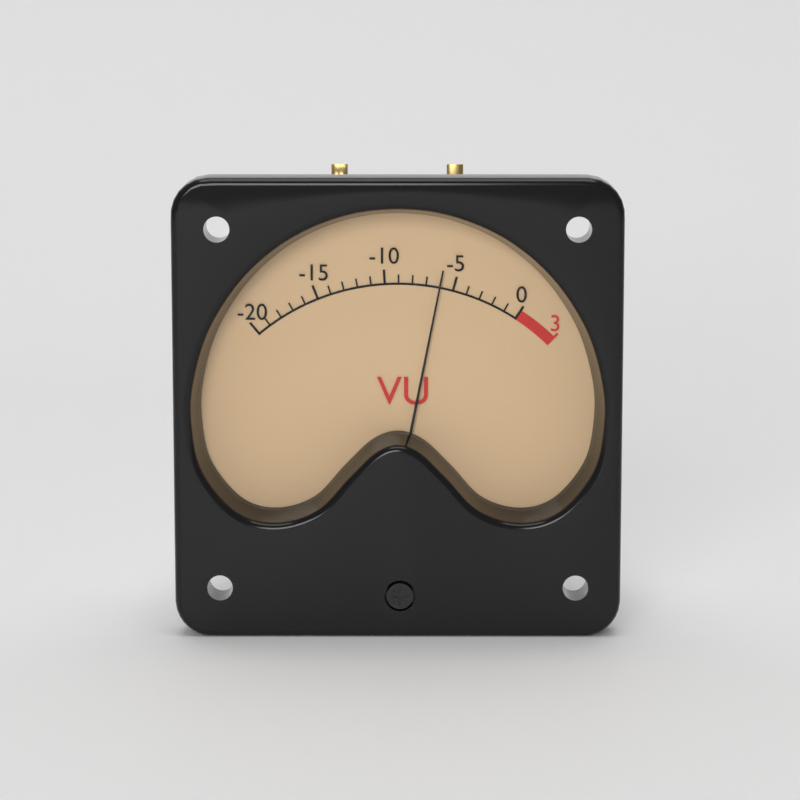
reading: -6 VU
